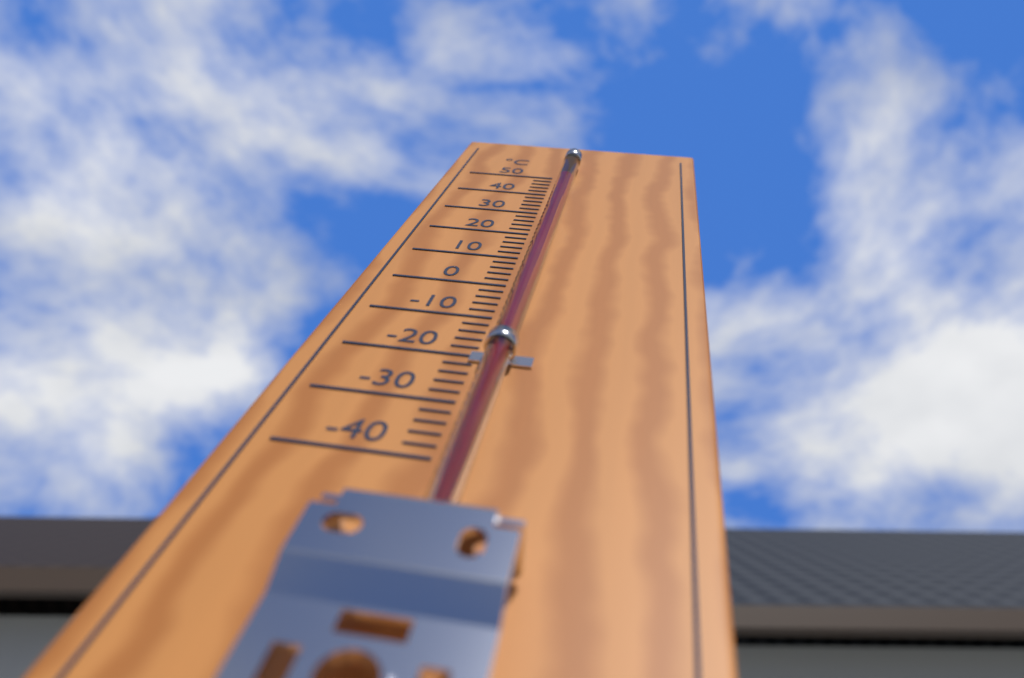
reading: 44 °C
